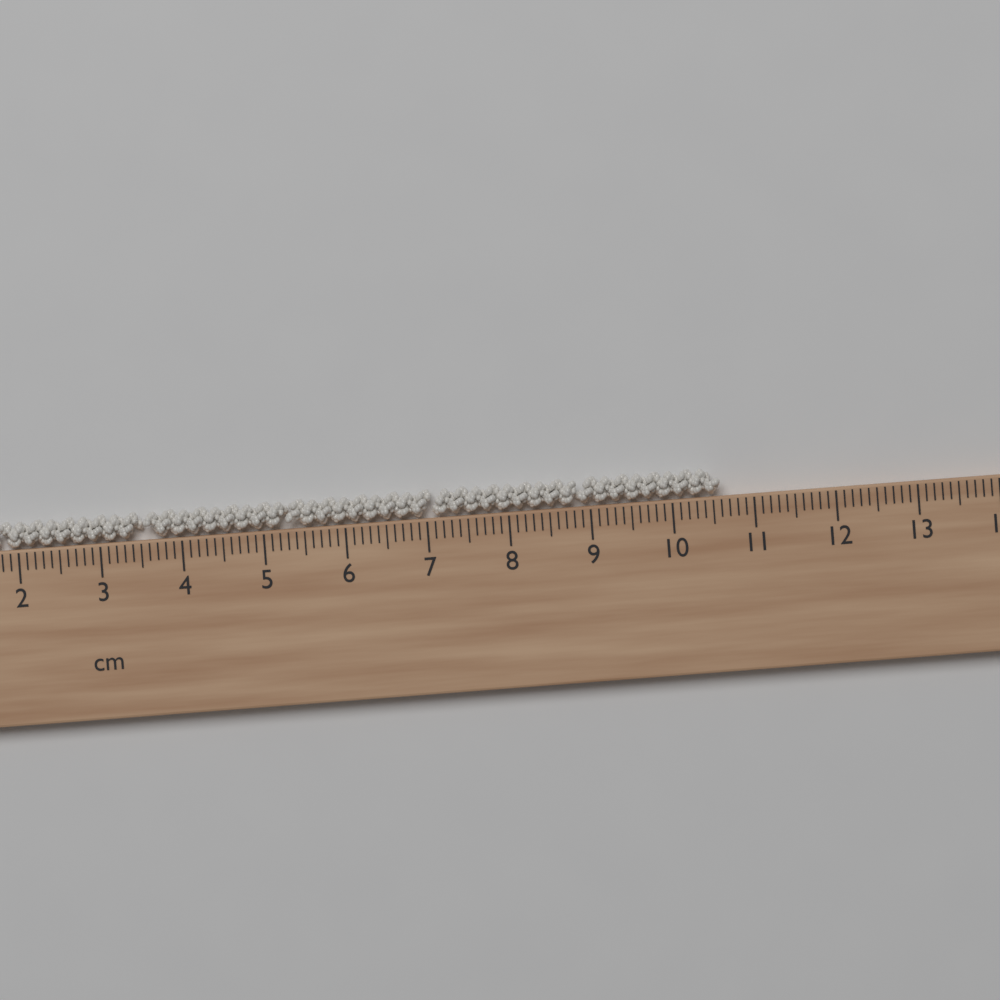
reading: 10.6 cm
